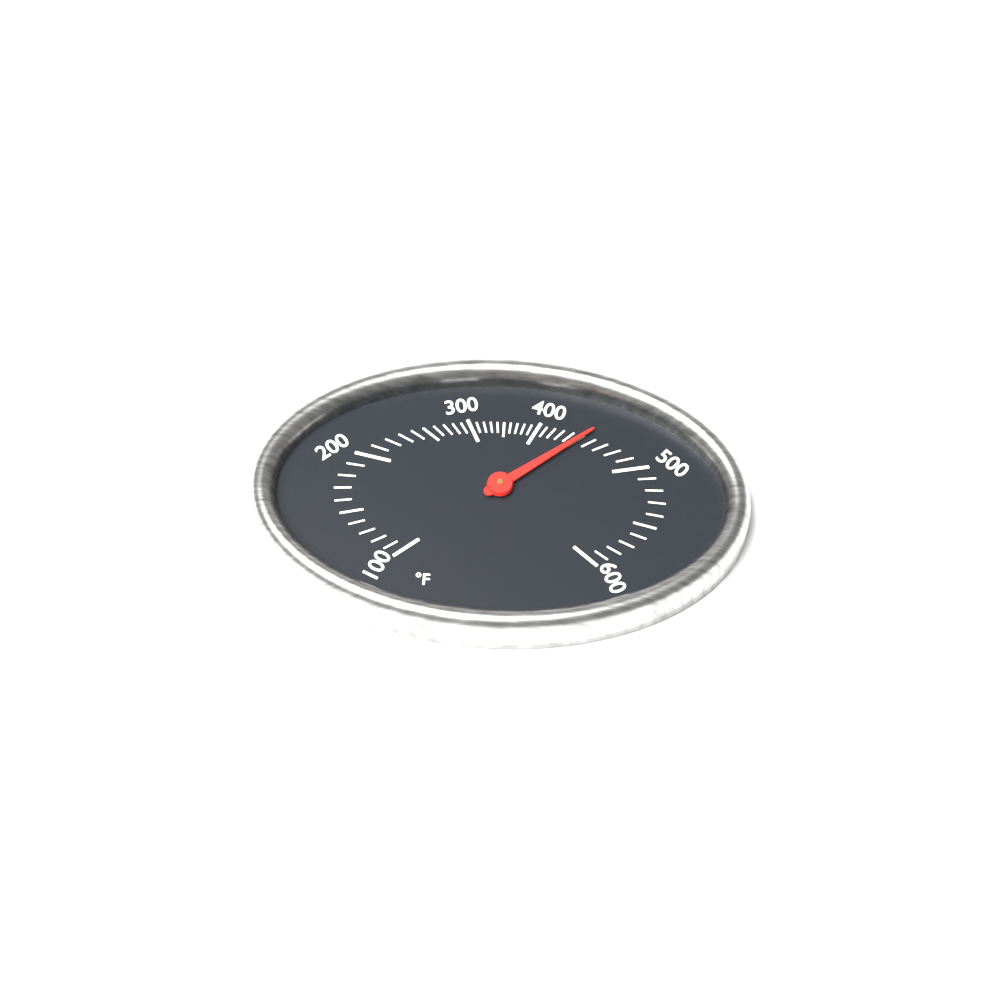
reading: 450 °F
